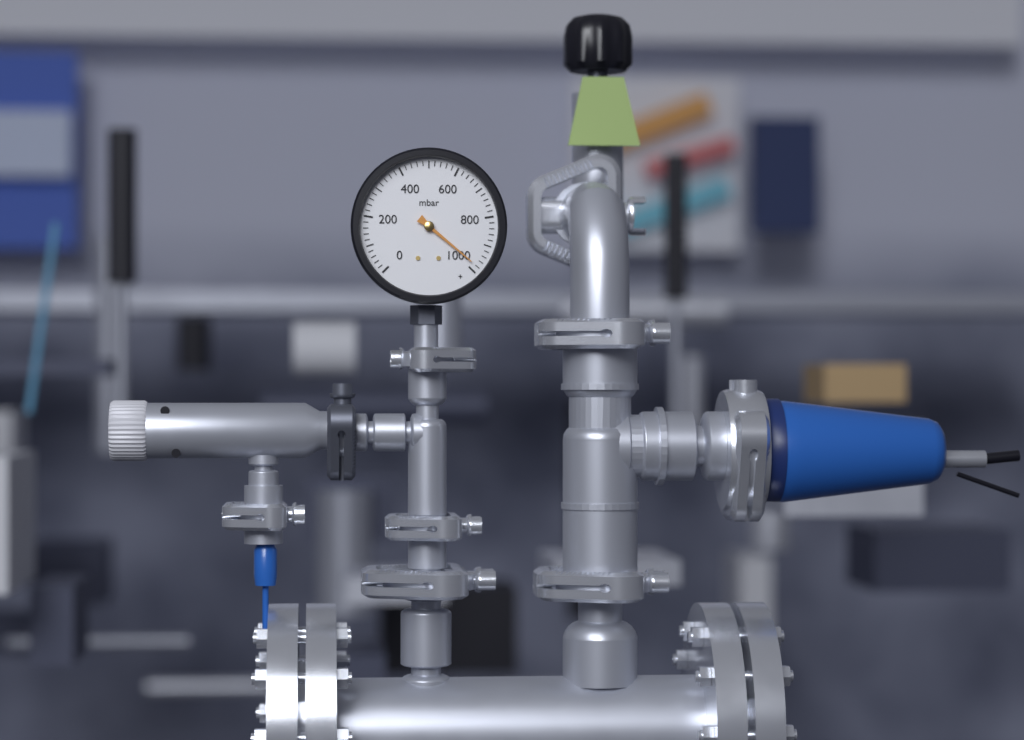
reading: 980 mbar
